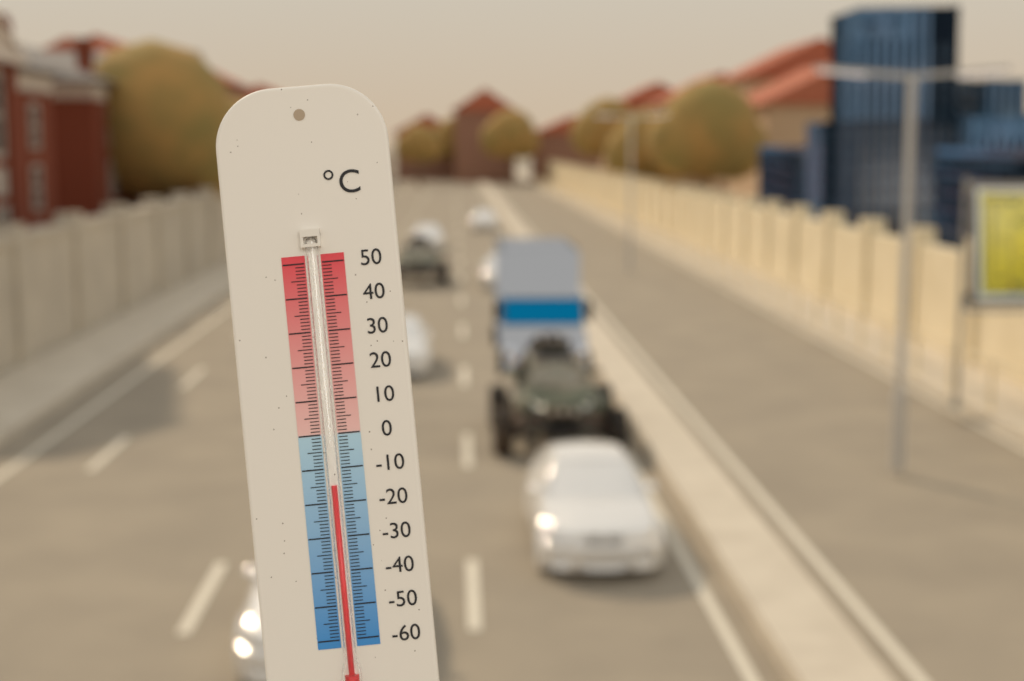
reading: -15 °C
